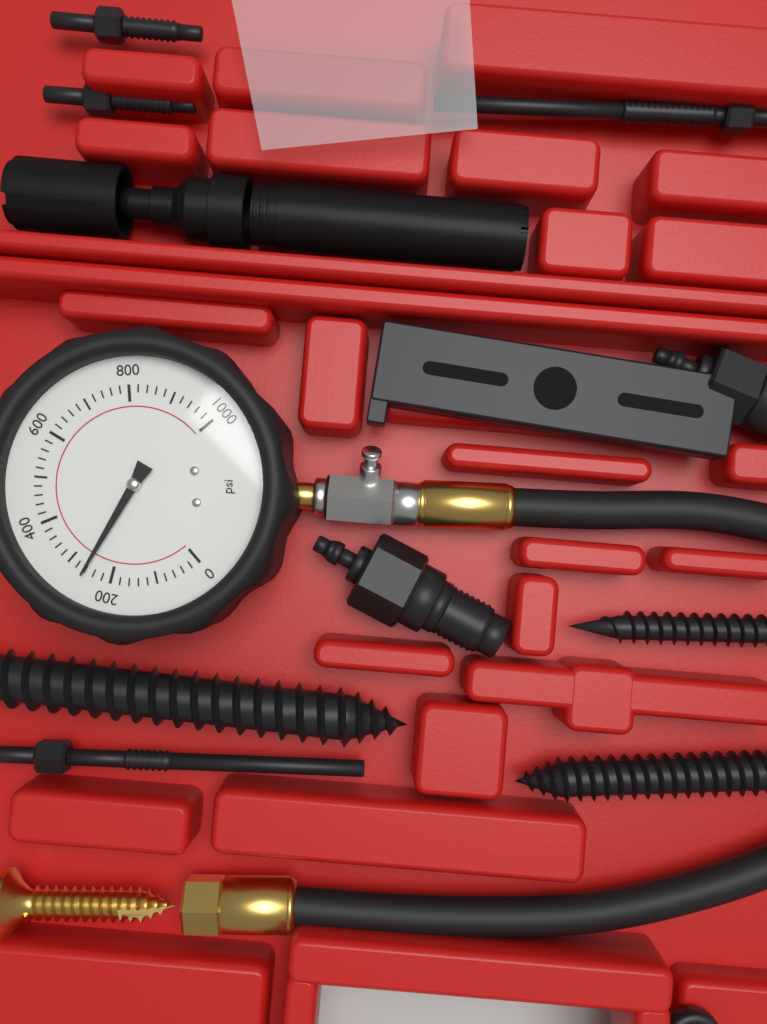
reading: 260 psi
